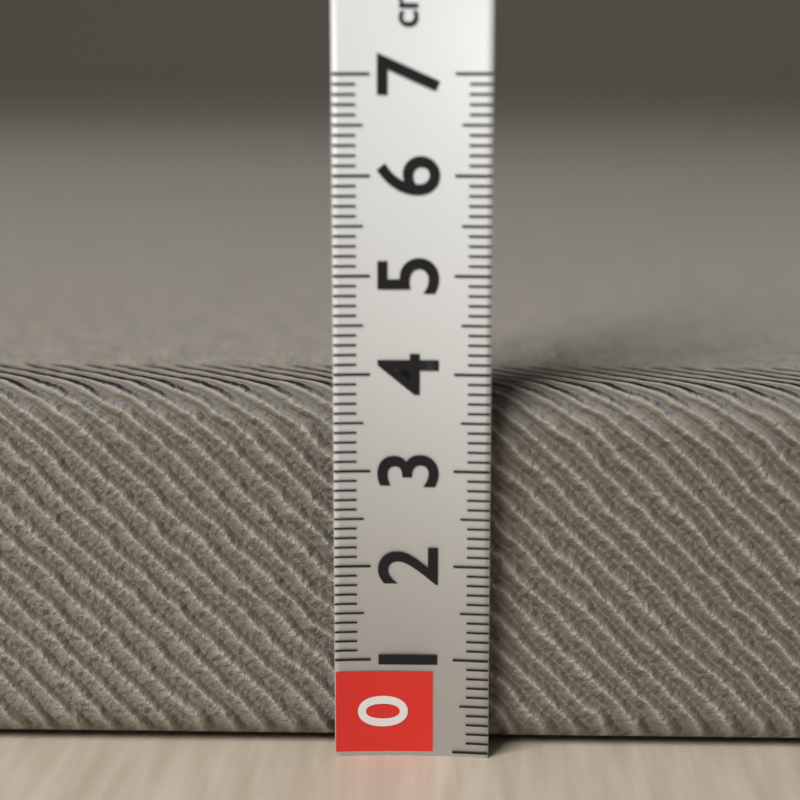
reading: 3.8 cm
